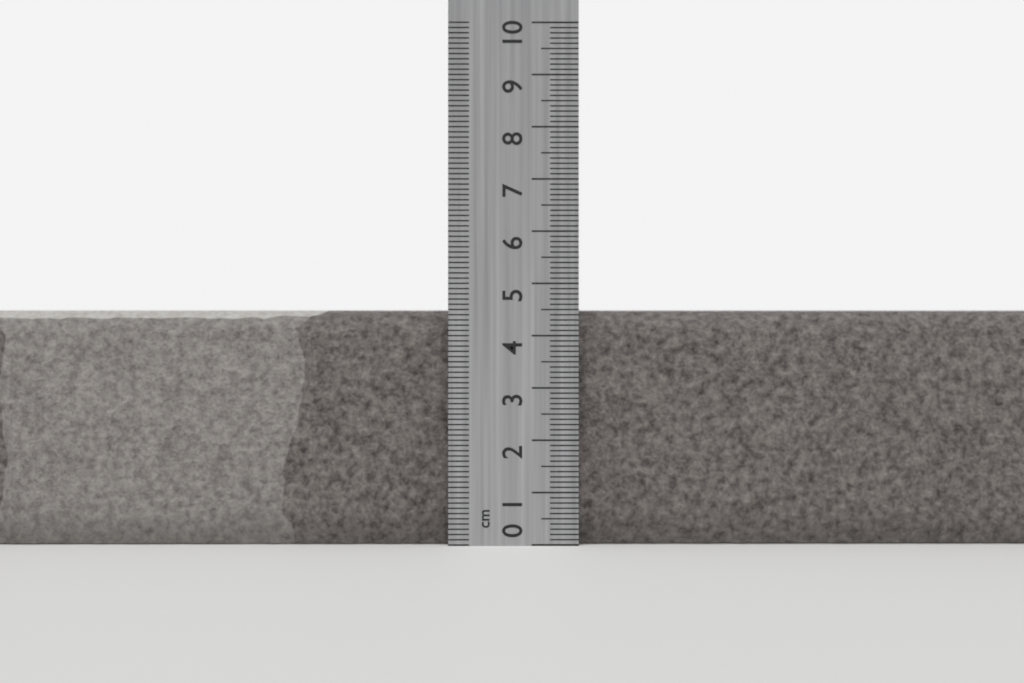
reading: 4.5 cm
